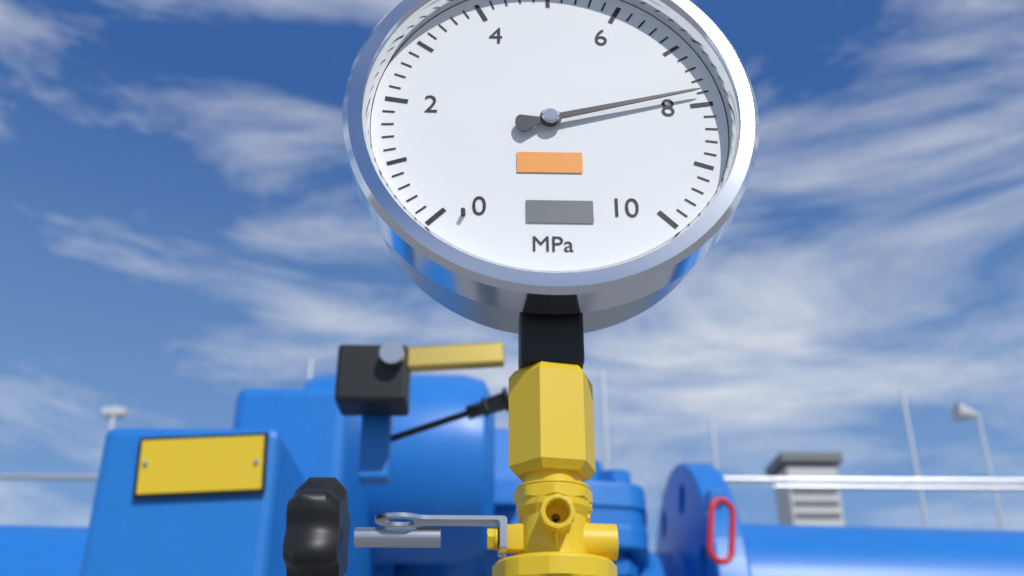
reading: 7.8 MPa
